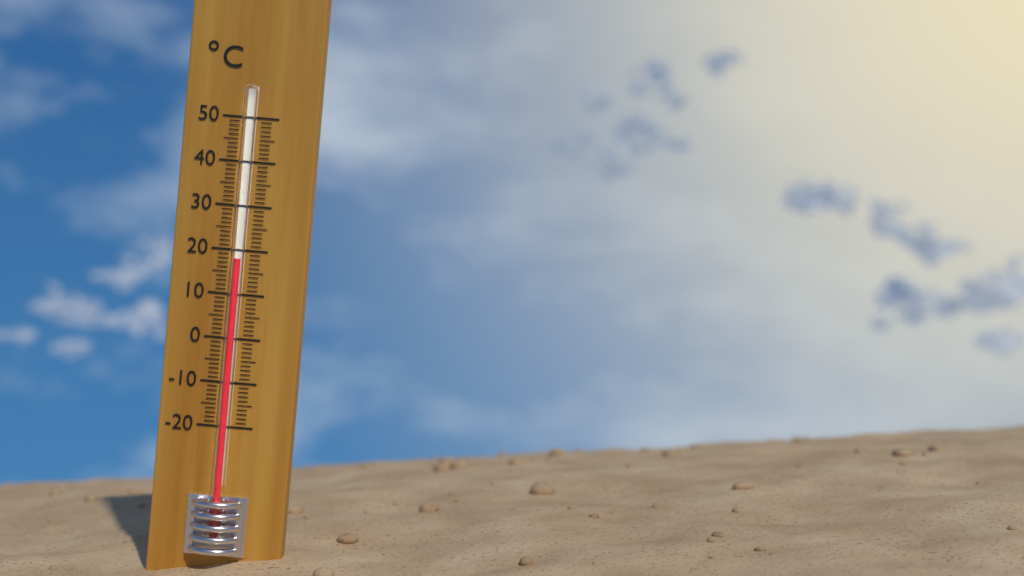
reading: 18 °C
